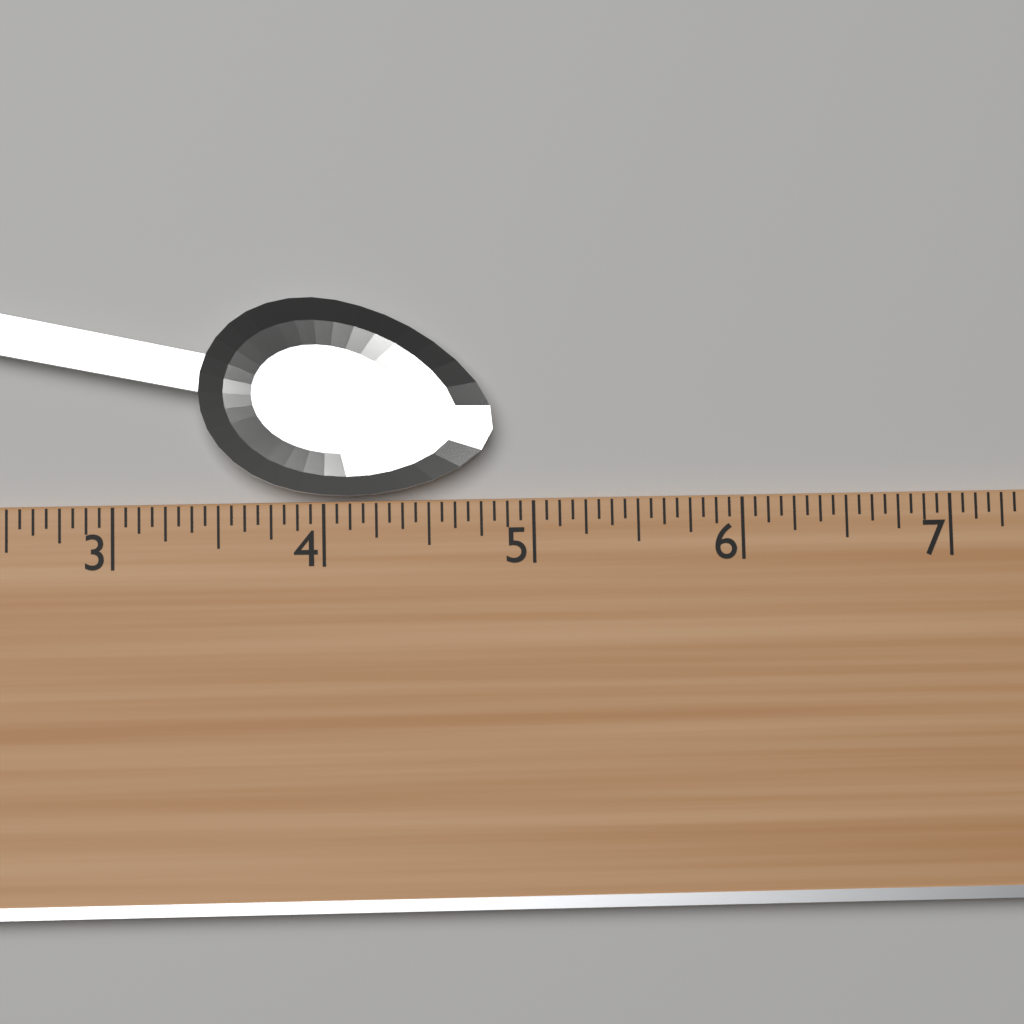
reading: 4.8125 (no unit)
